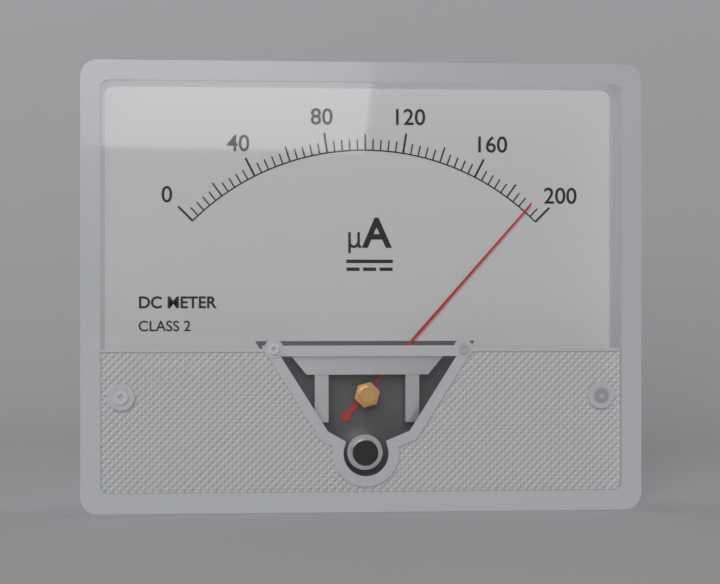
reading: 192 µA
